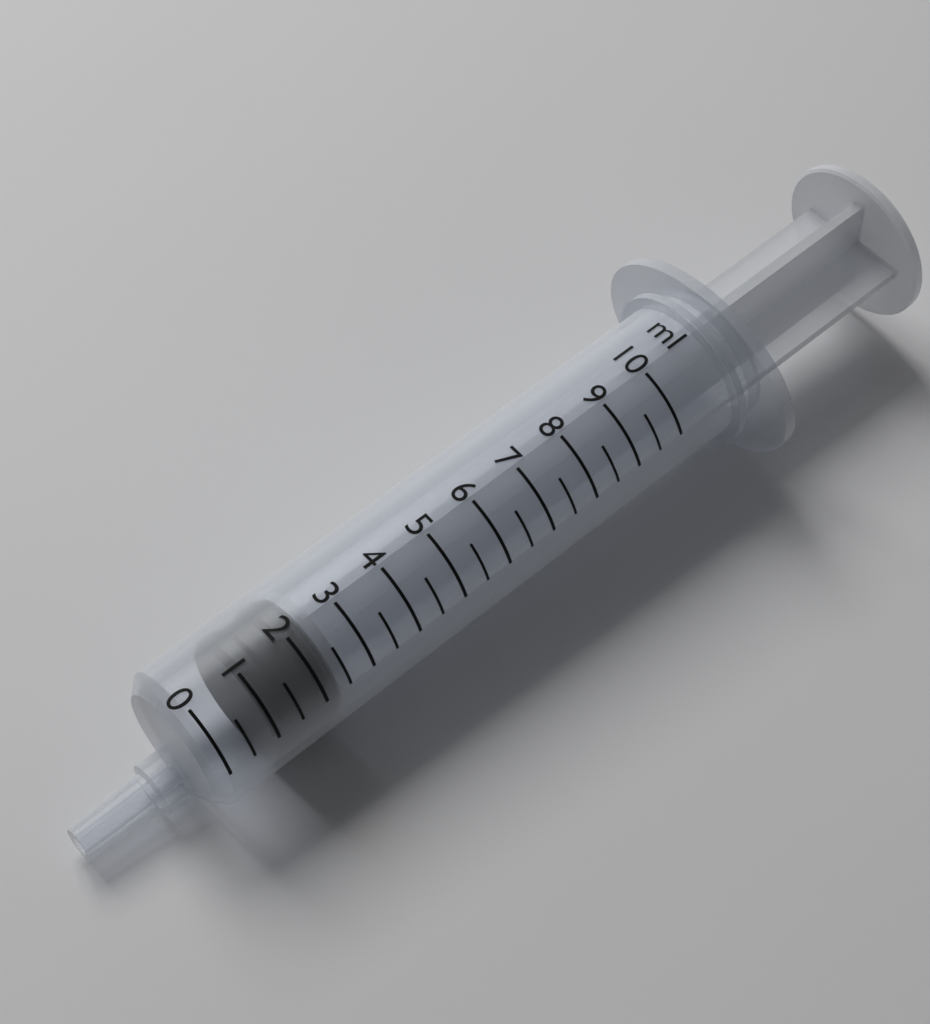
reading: 1.0 ml
